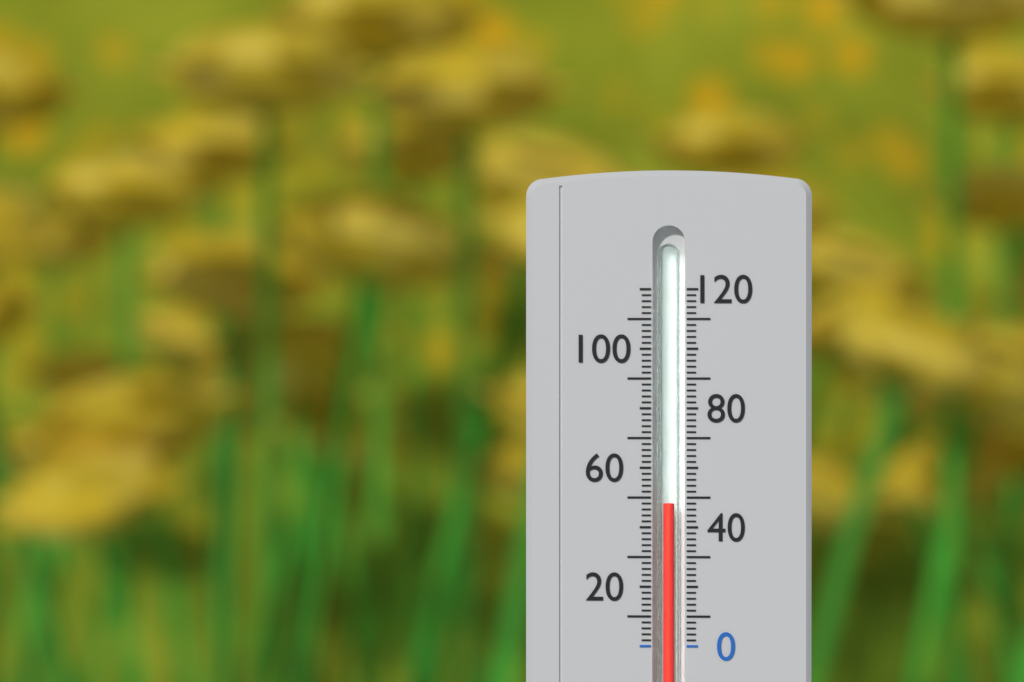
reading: 48 (no unit)
